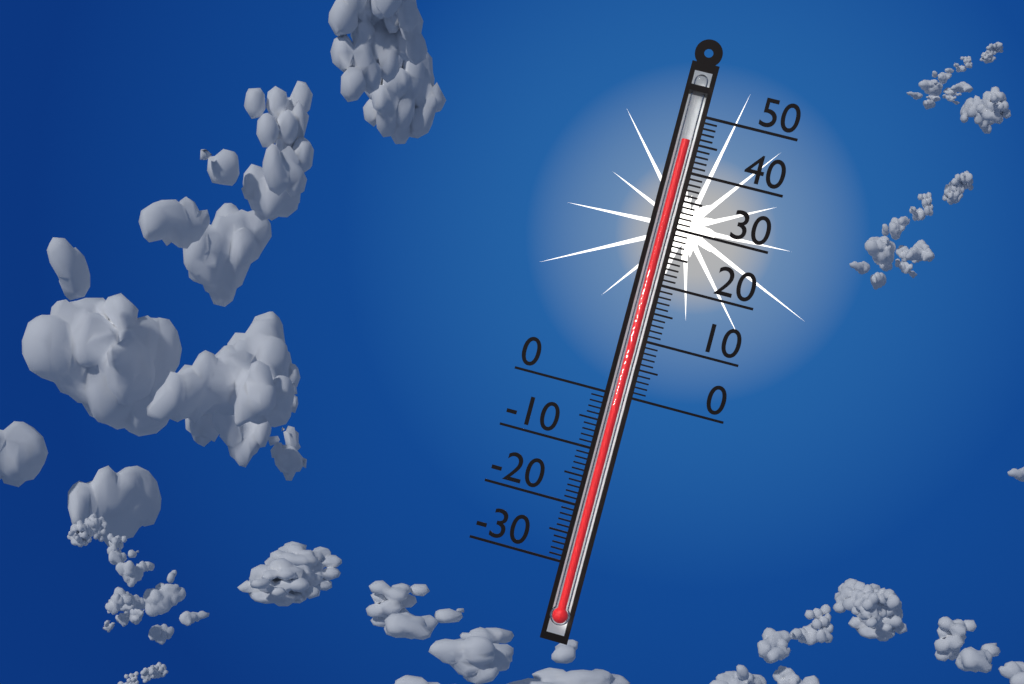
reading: 45 (no unit)
